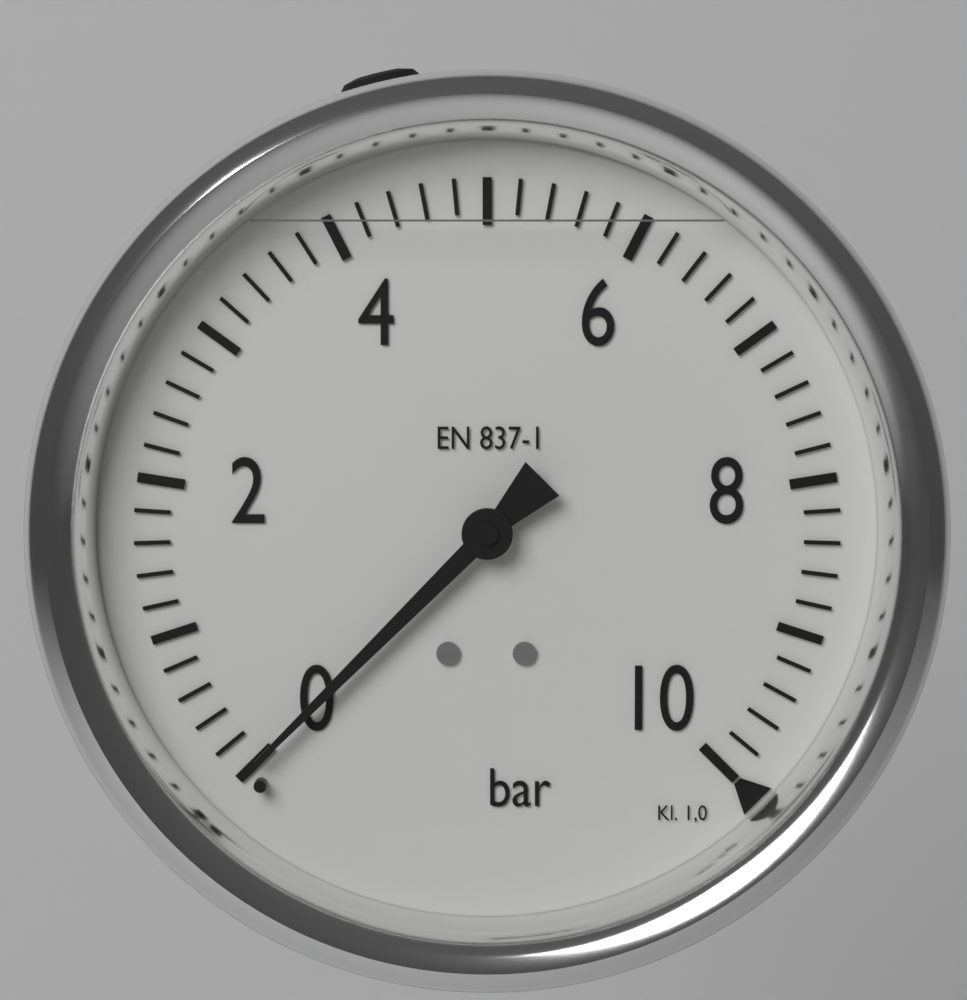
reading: 0.0 bar
